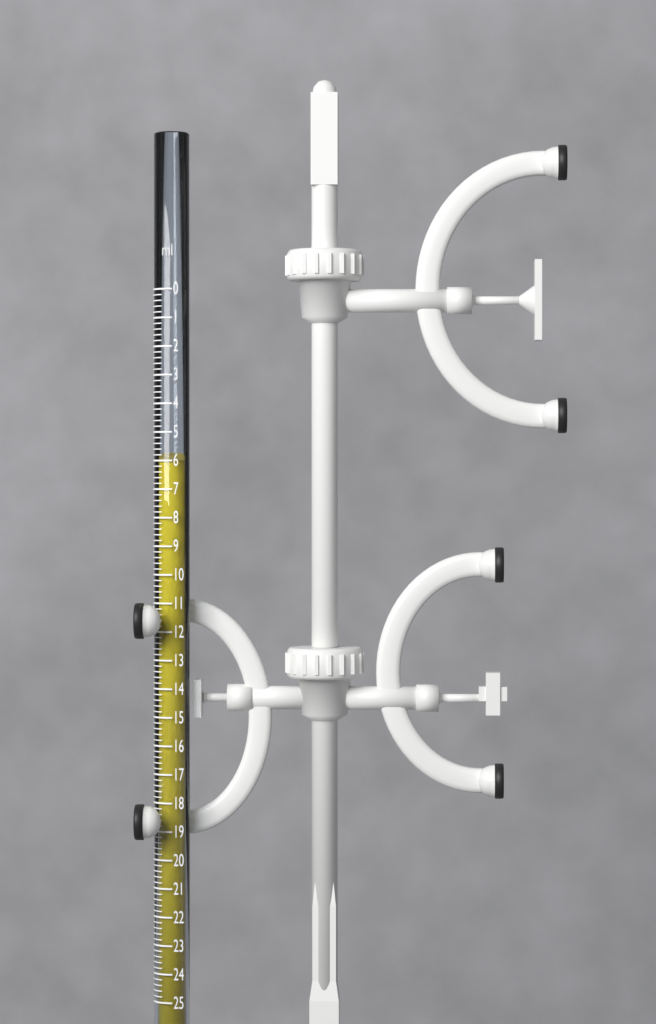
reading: 6.0 ml
